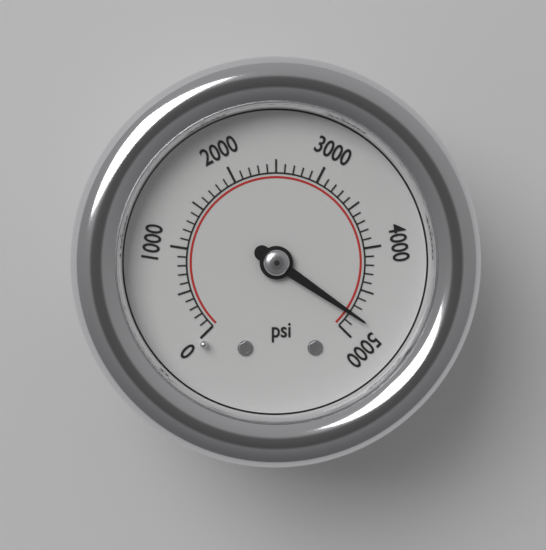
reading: 4800 psi
